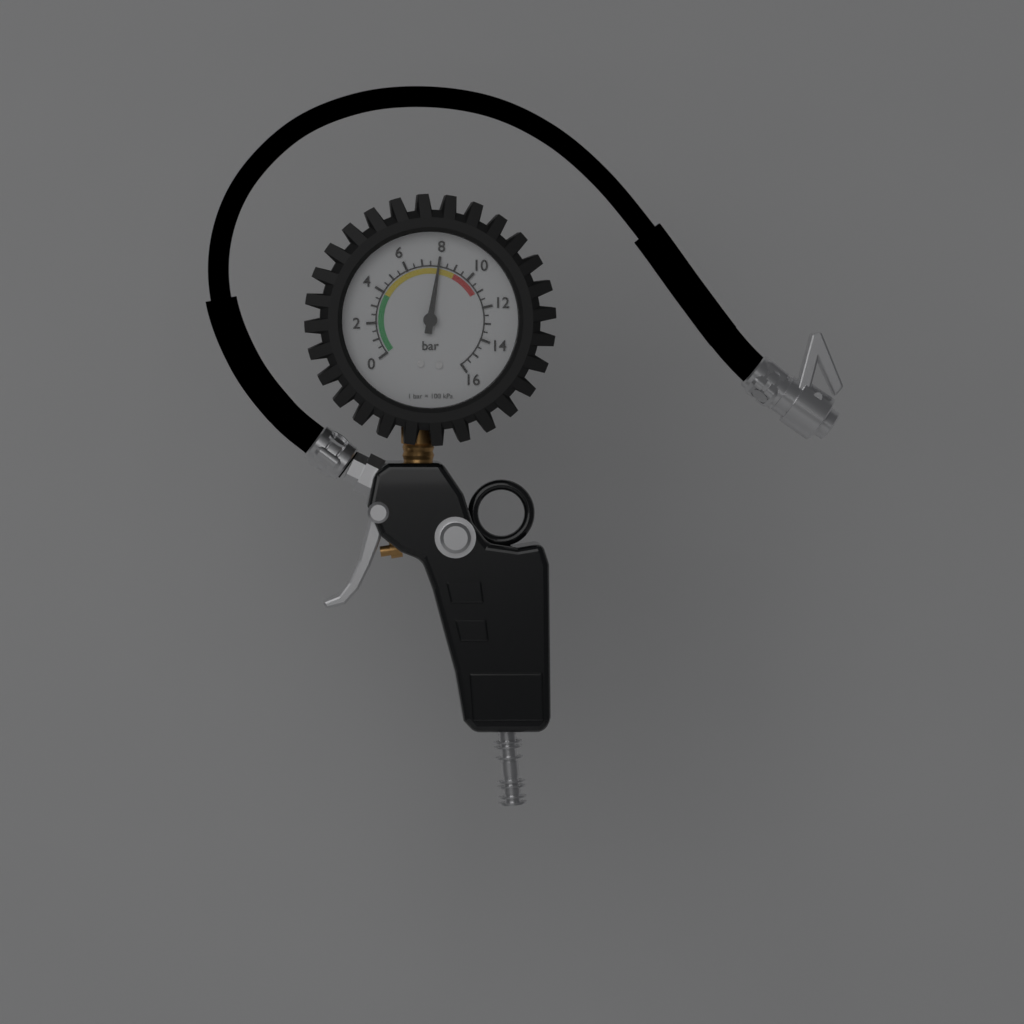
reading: 8.0 bar
